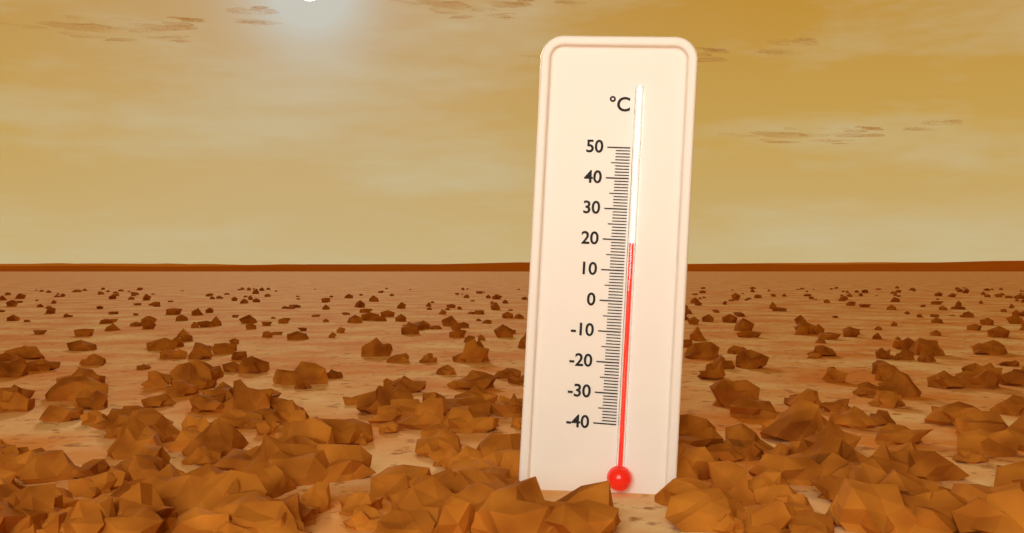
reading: 19 °C
